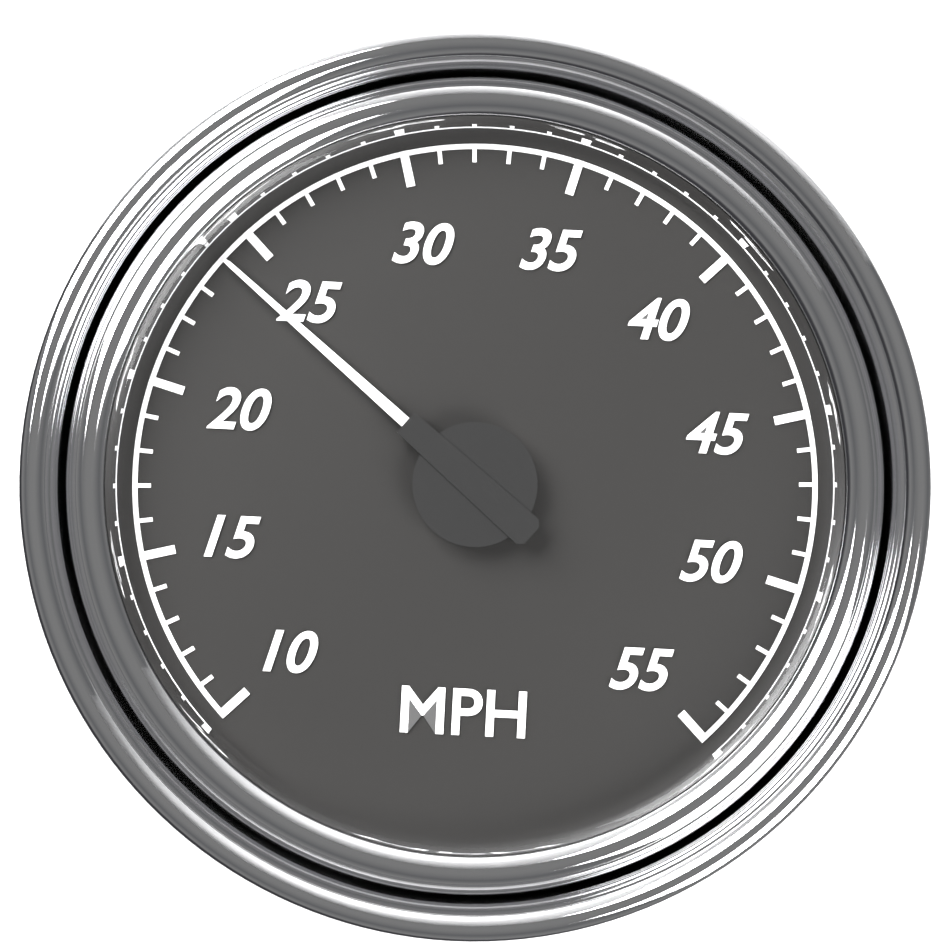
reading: 24 MPH
